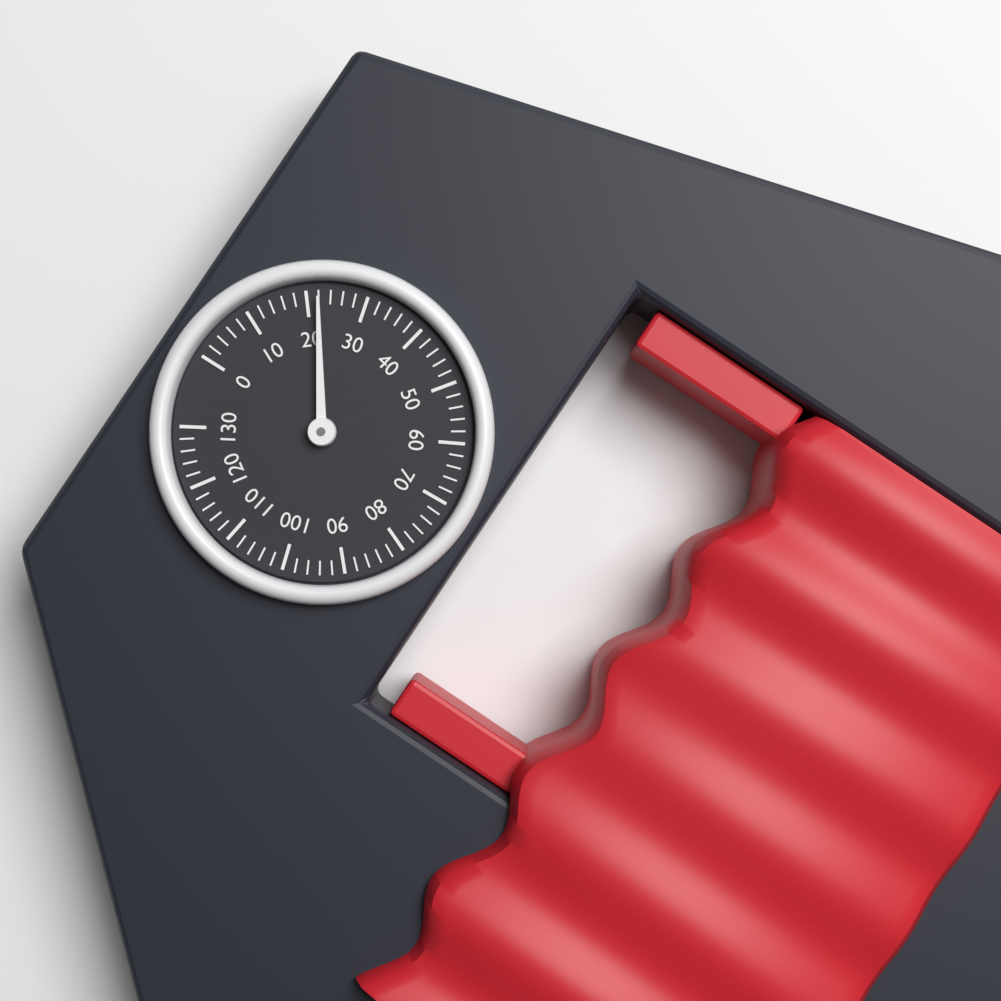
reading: 22 (no unit)
